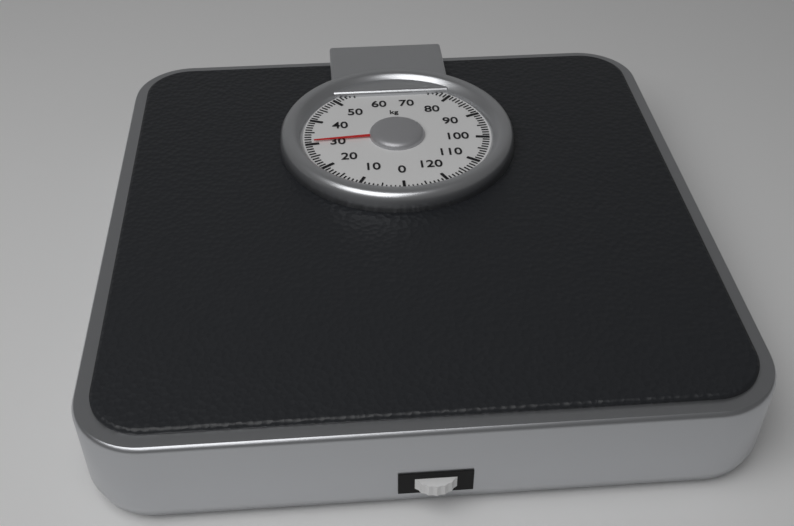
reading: 31 kg
